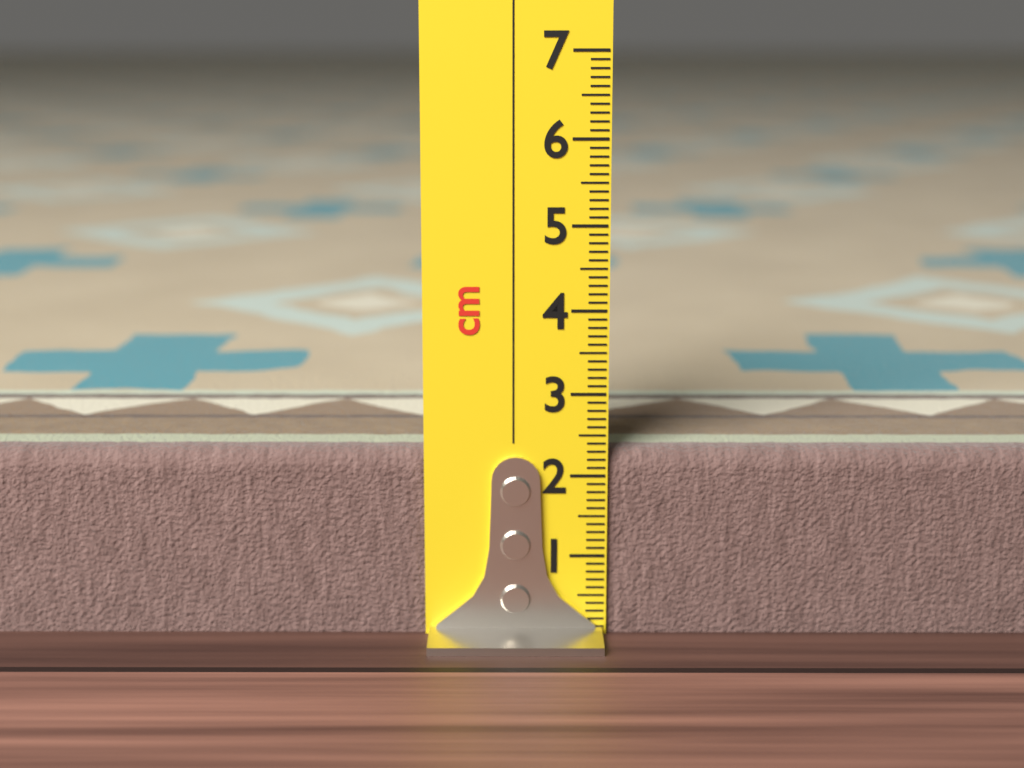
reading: 2.3 cm
